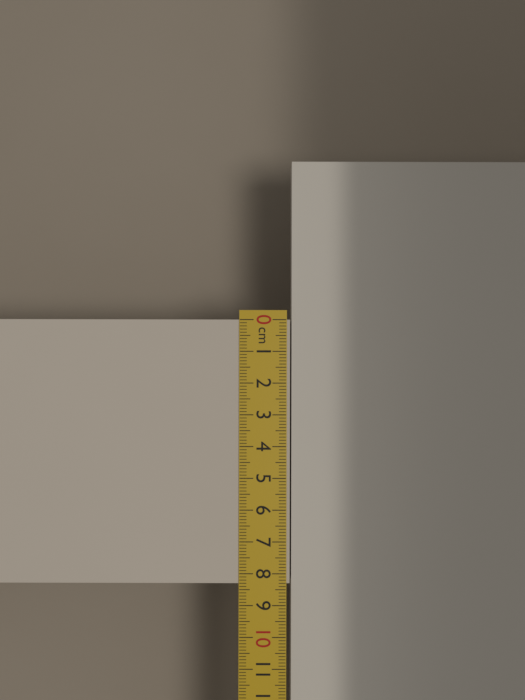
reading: 8.3 cm
